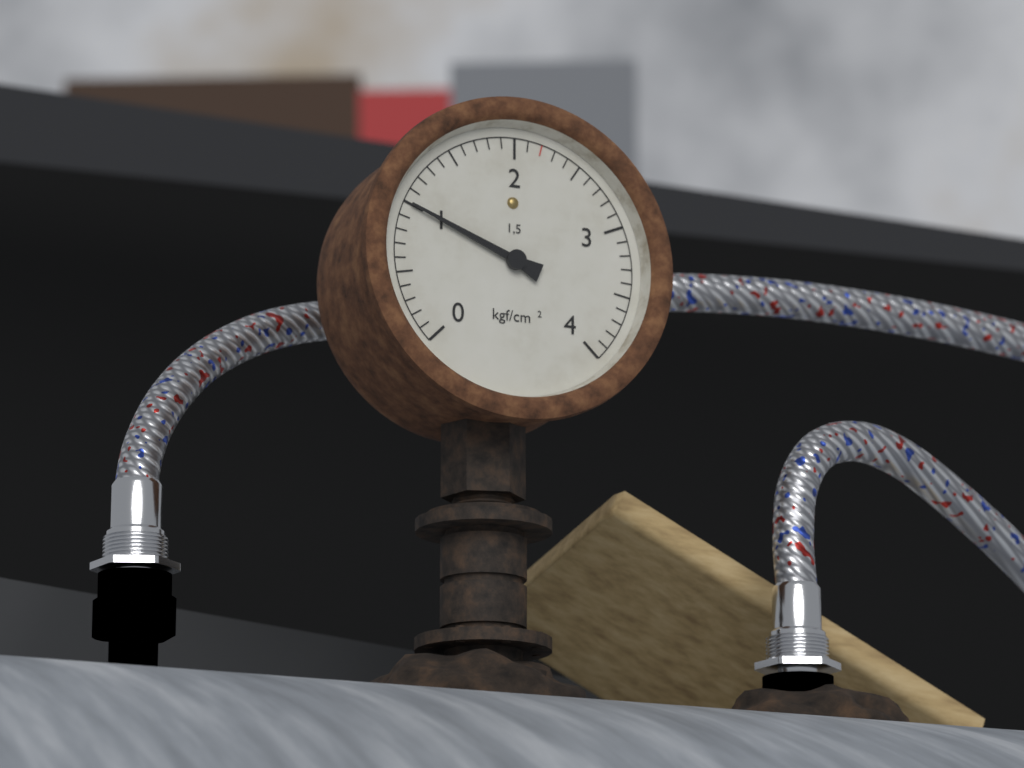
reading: 1.0 kgf/cm²
